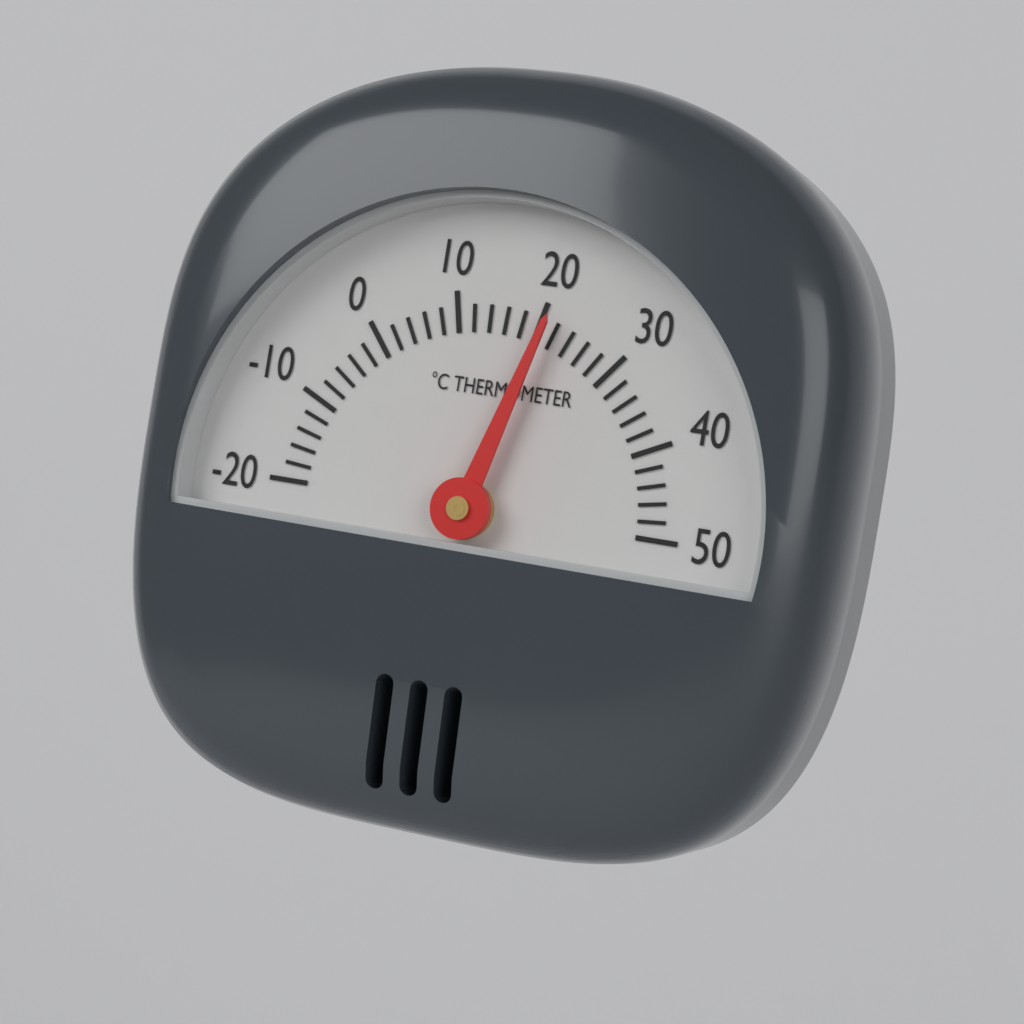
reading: 21 °C
